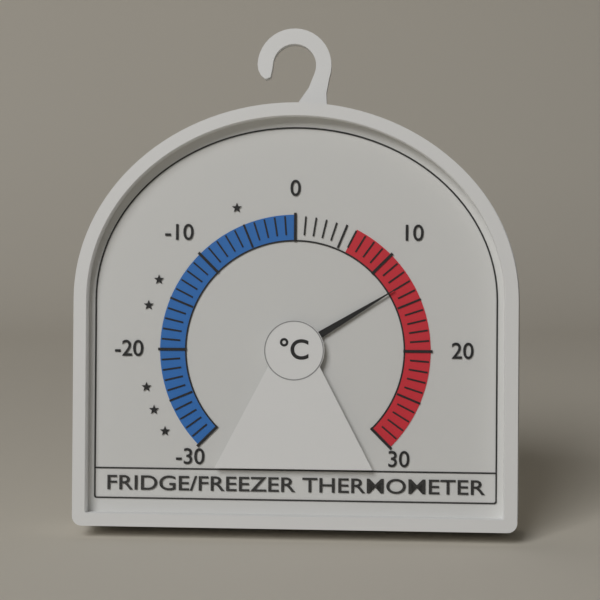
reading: 13 °C
